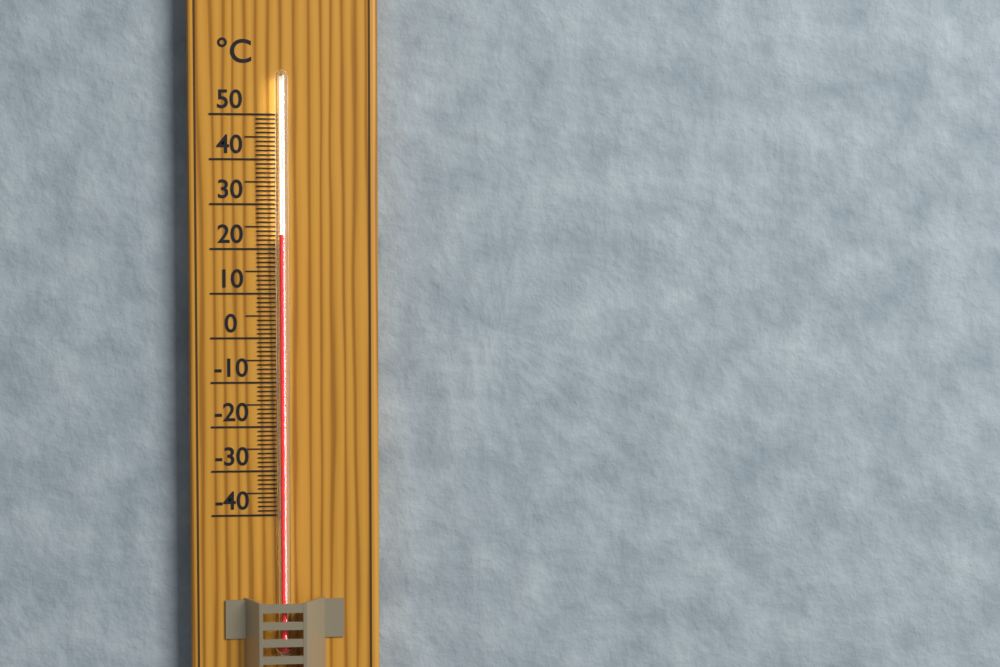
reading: 23 °C
